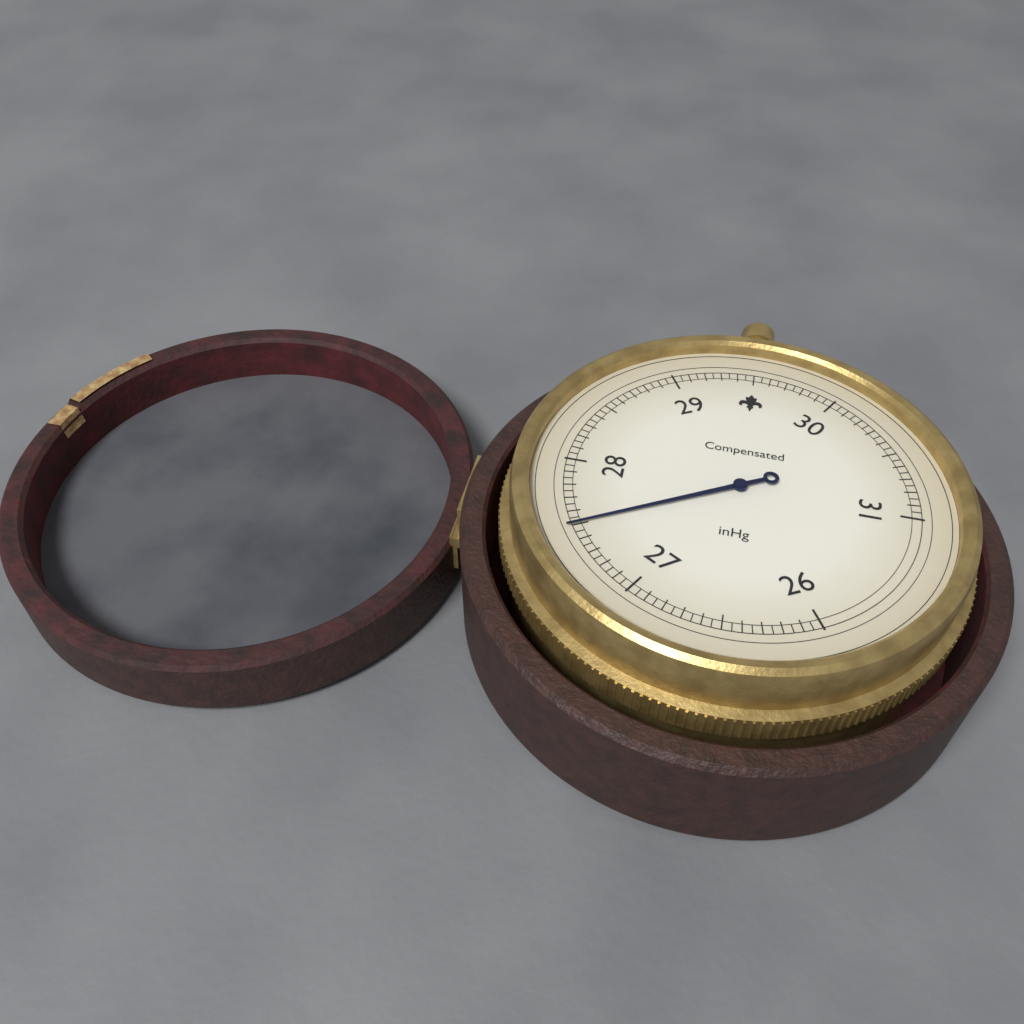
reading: 27.50 inHg
